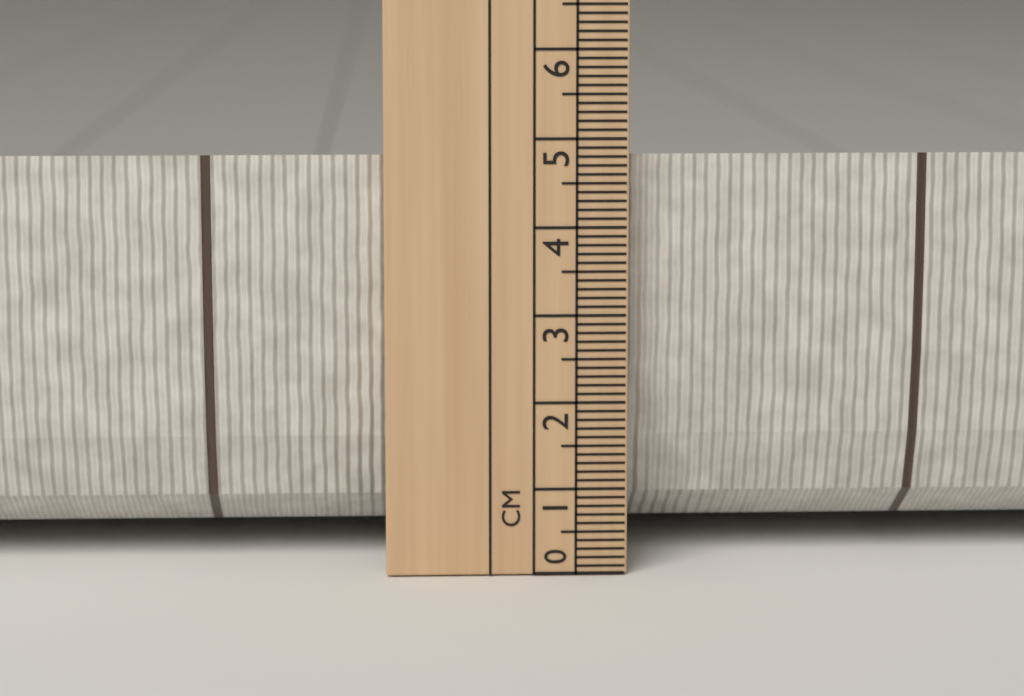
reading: 4.8 cm
